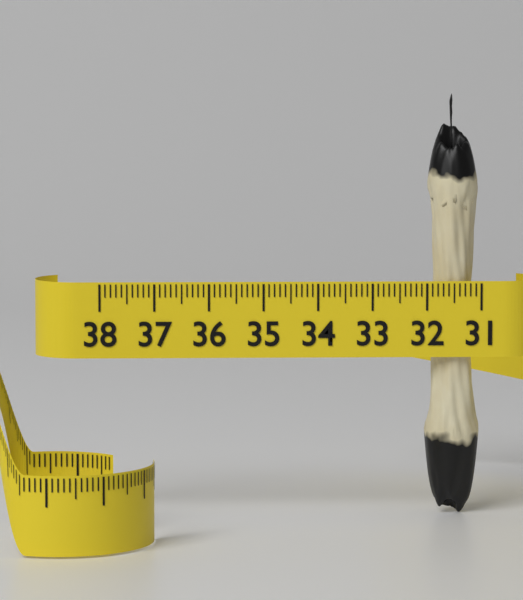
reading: 32.0 (no unit)
